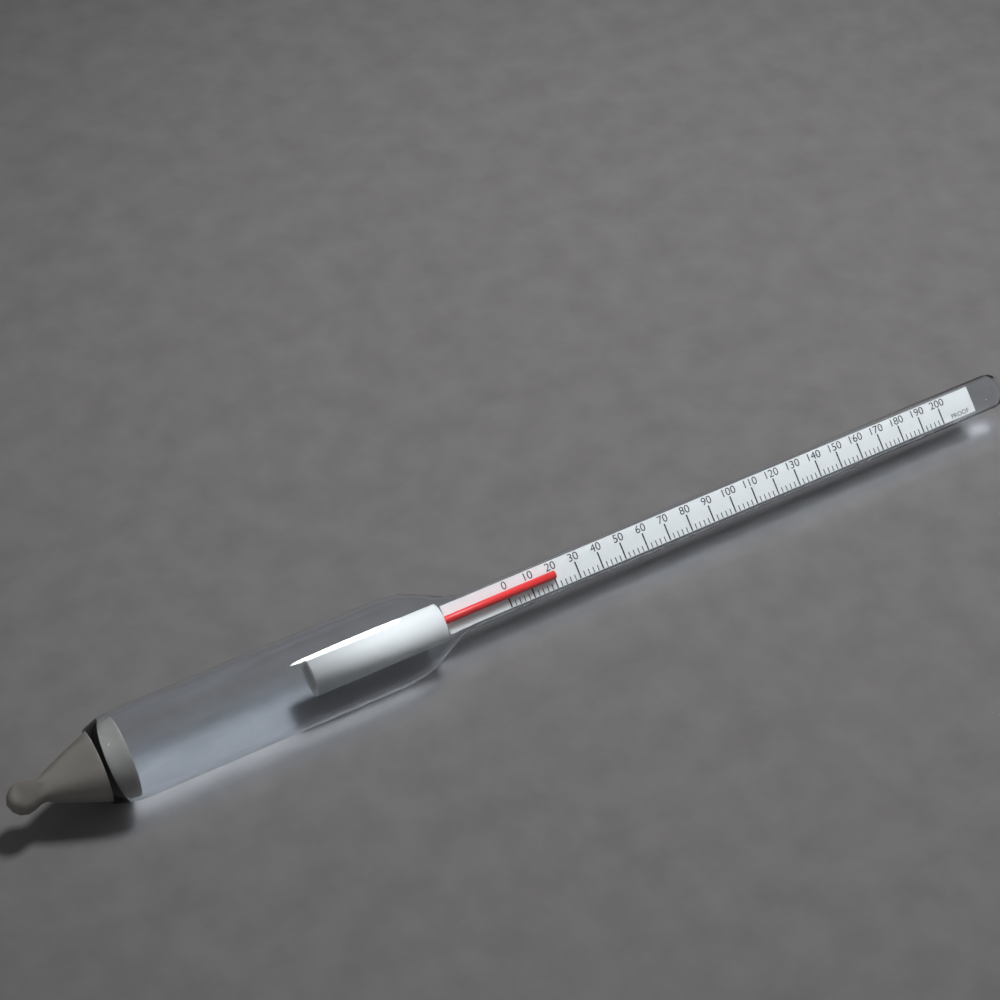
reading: 20 proof
